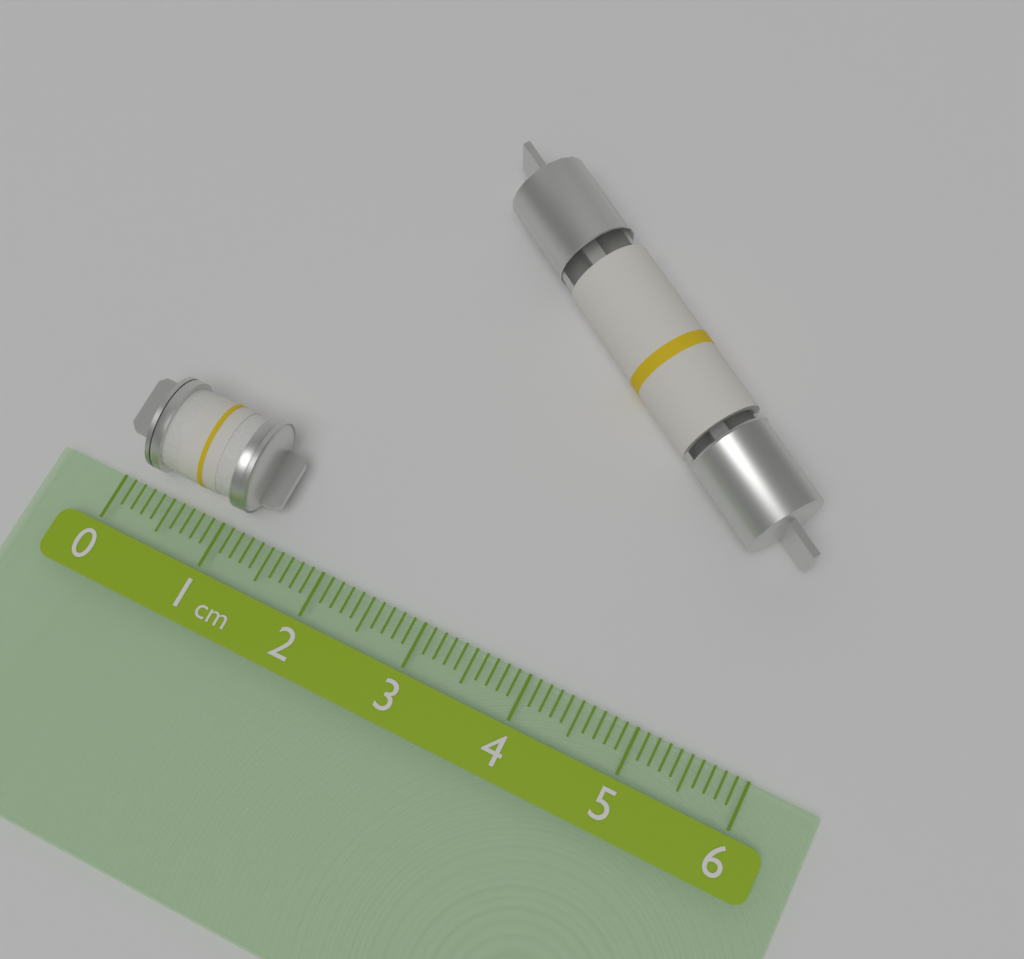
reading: 1.4 cm
